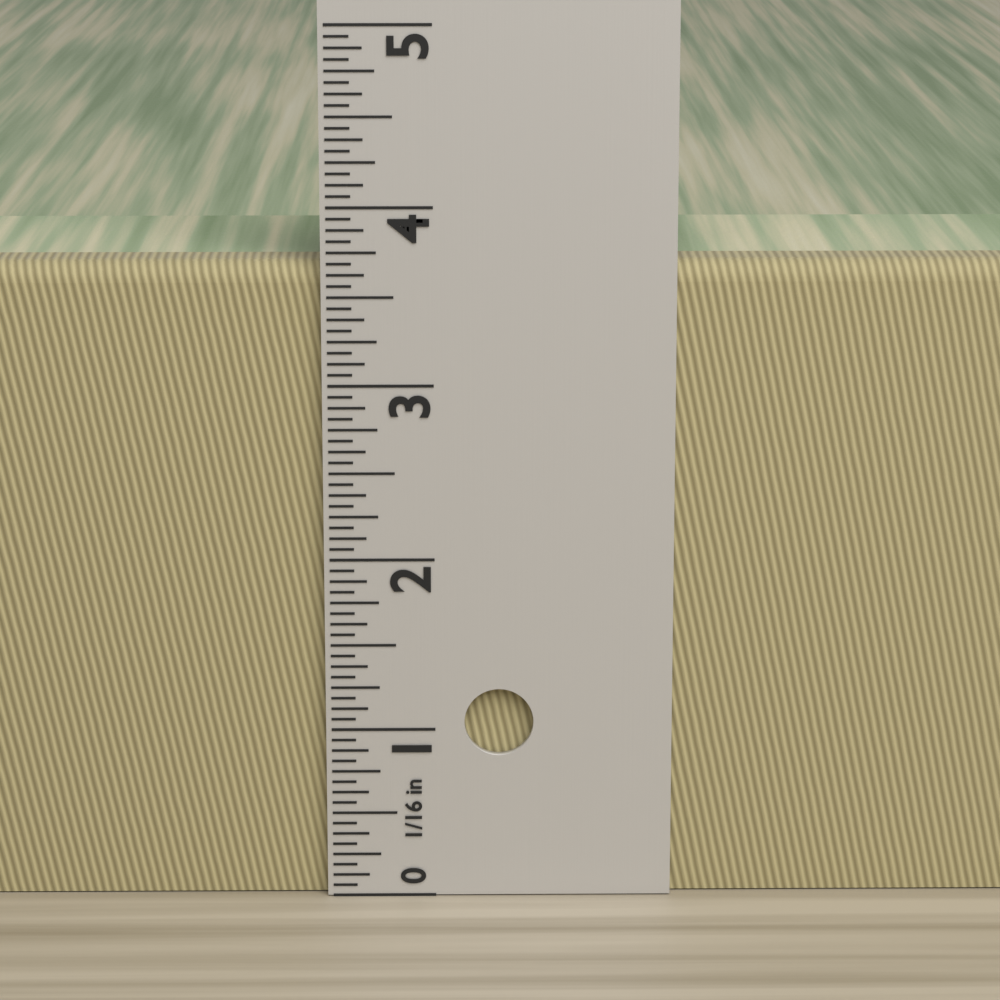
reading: 3.6875 in
